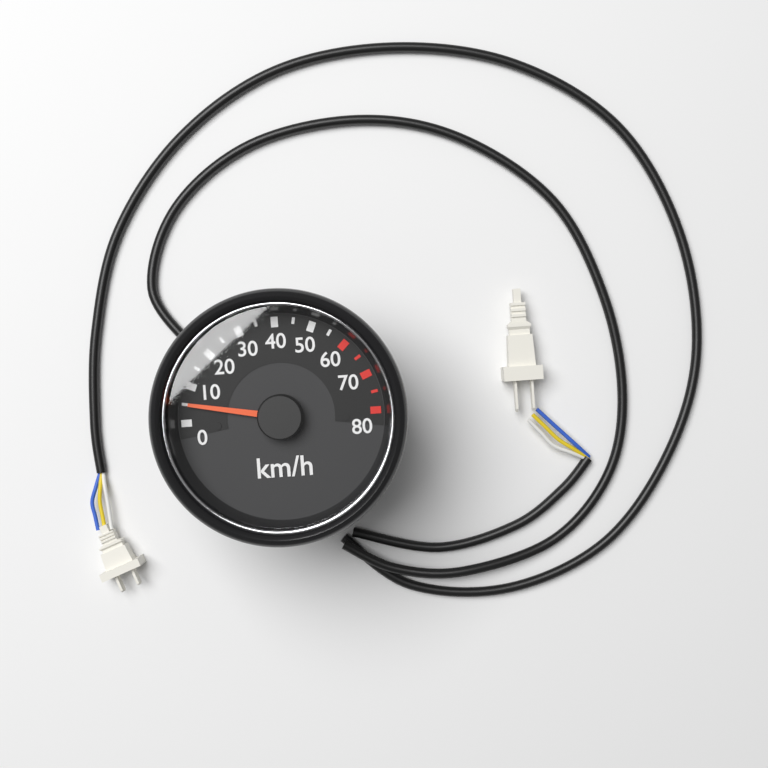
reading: 5 km/h
